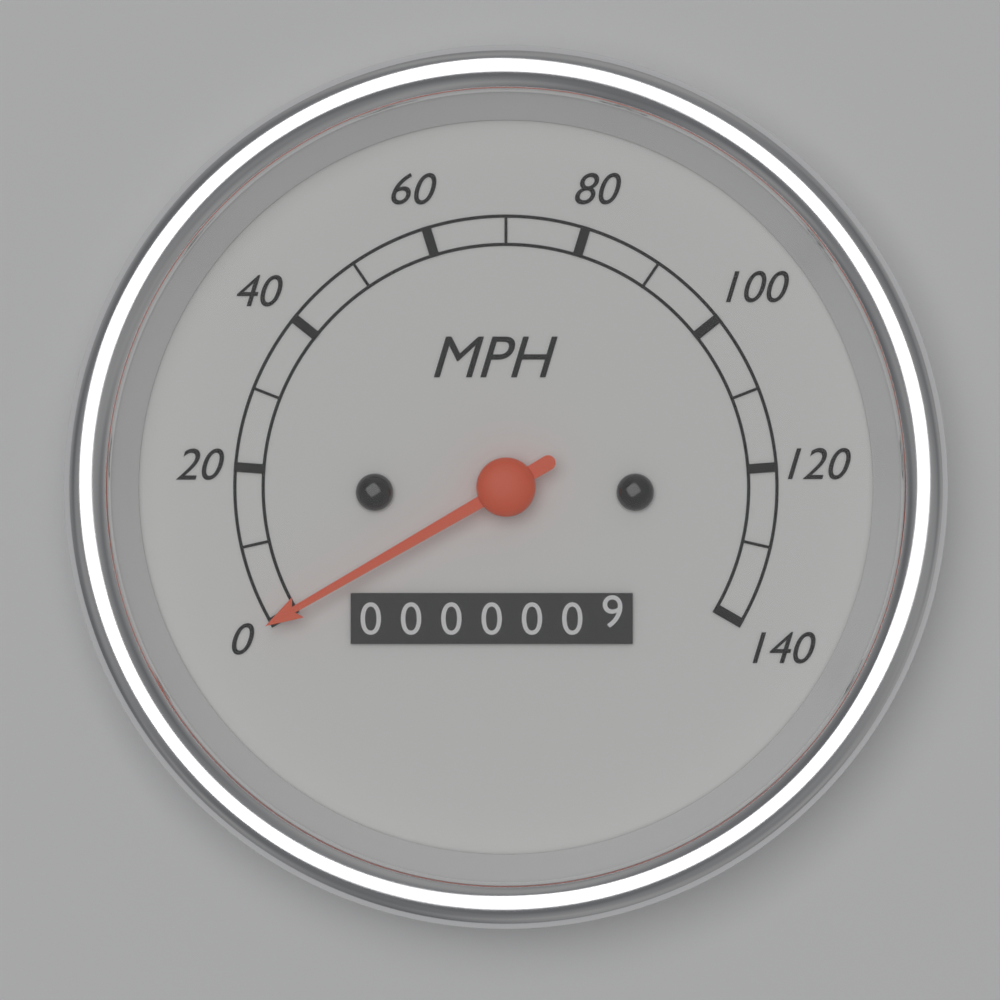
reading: 0 MPH
